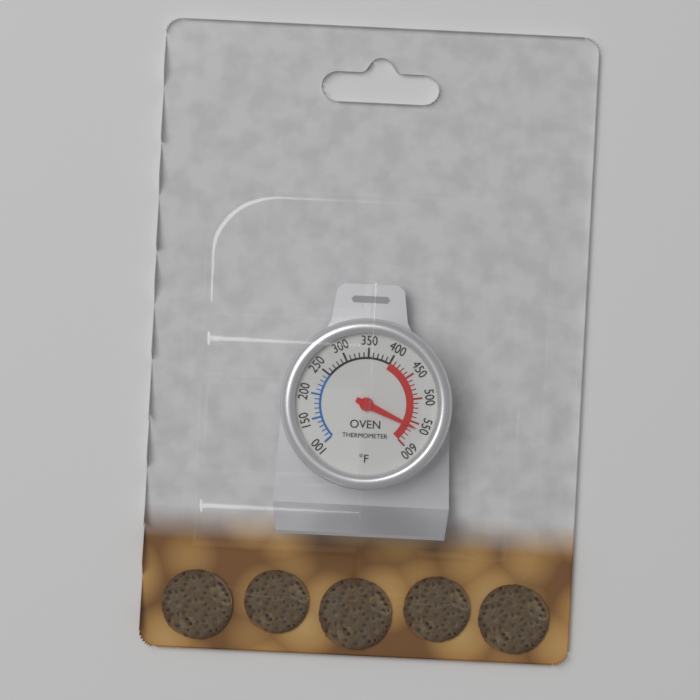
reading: 560 °F
